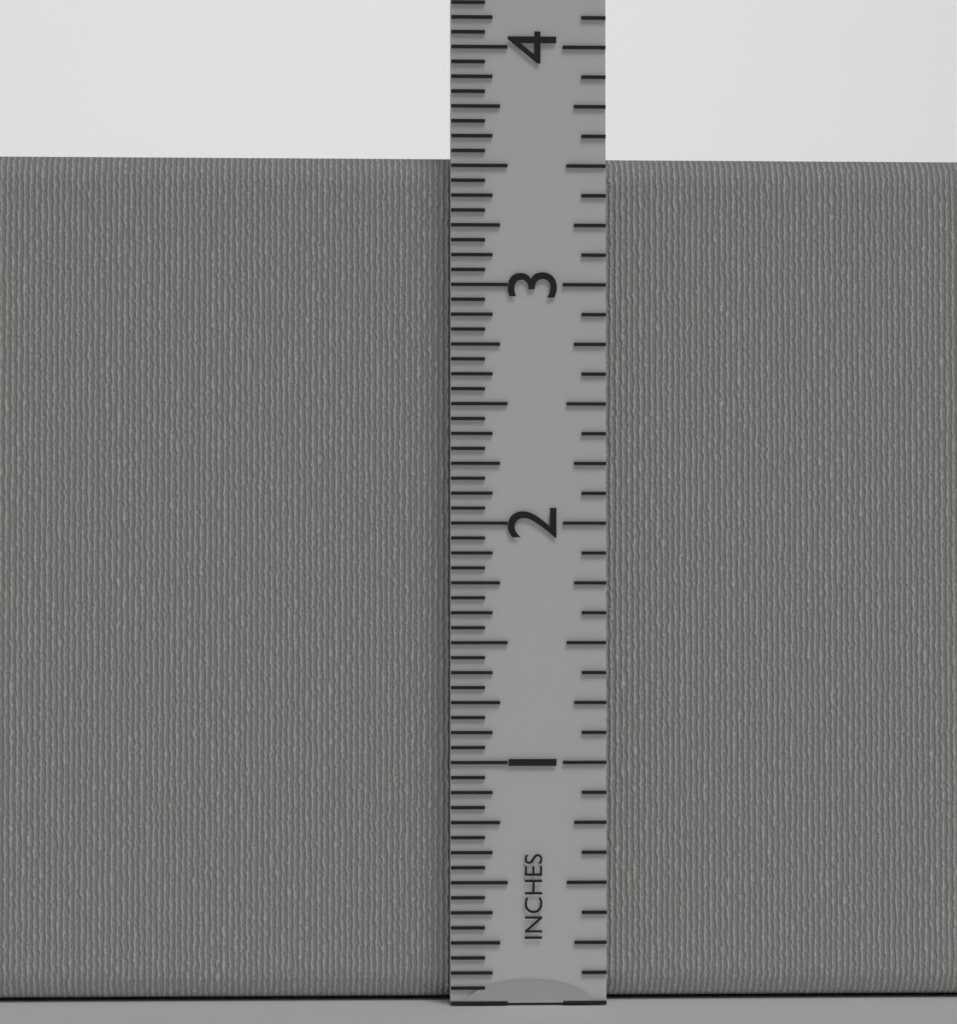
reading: 3.5625 in
